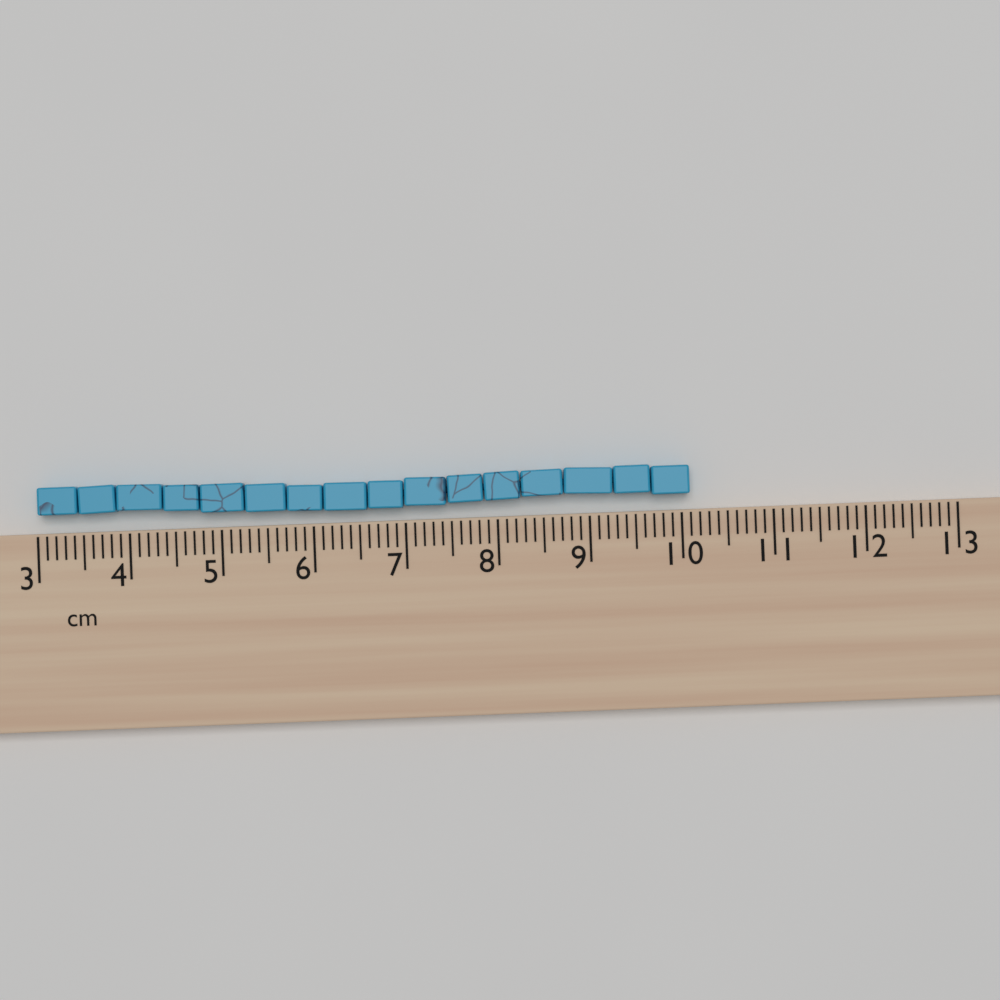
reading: 10.1 cm
